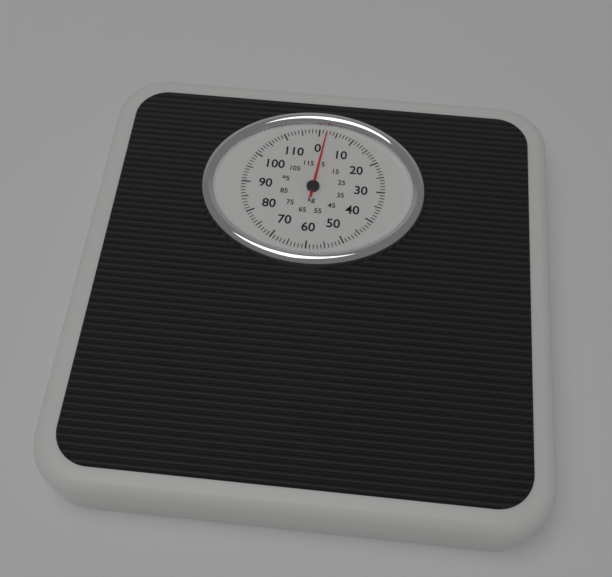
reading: 2 kg
